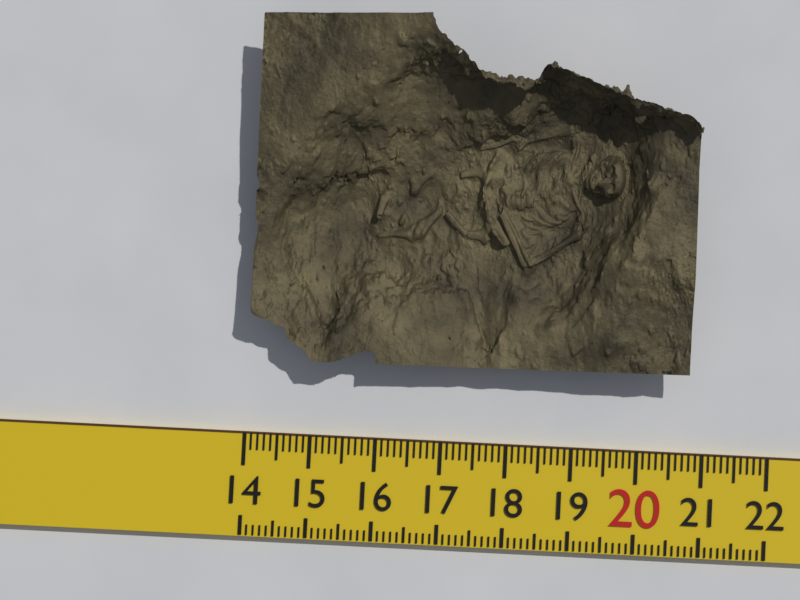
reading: 20.7 (no unit)
